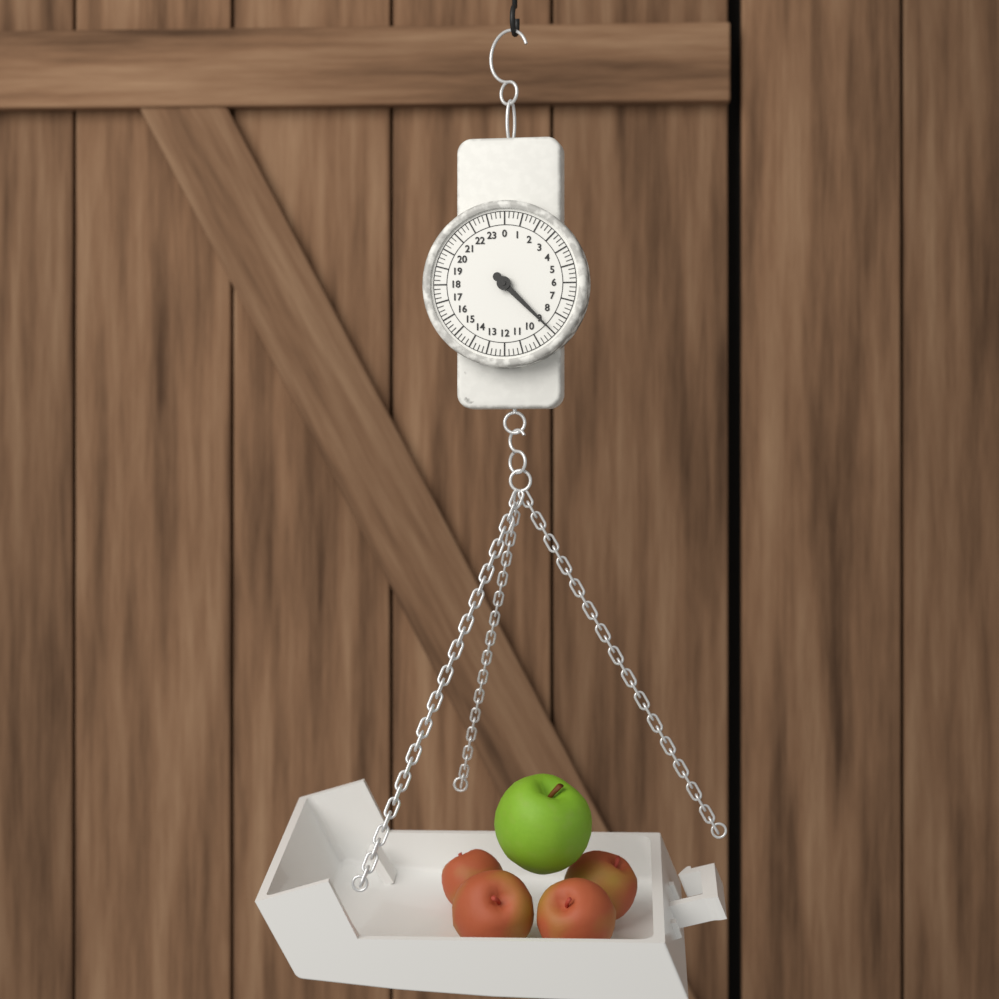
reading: 9.00 (no unit)
